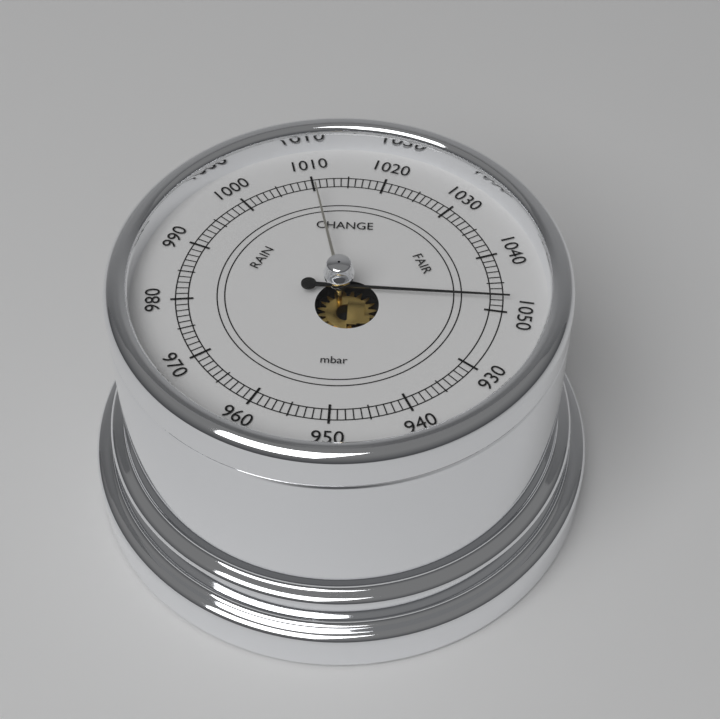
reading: 1048 mbar
